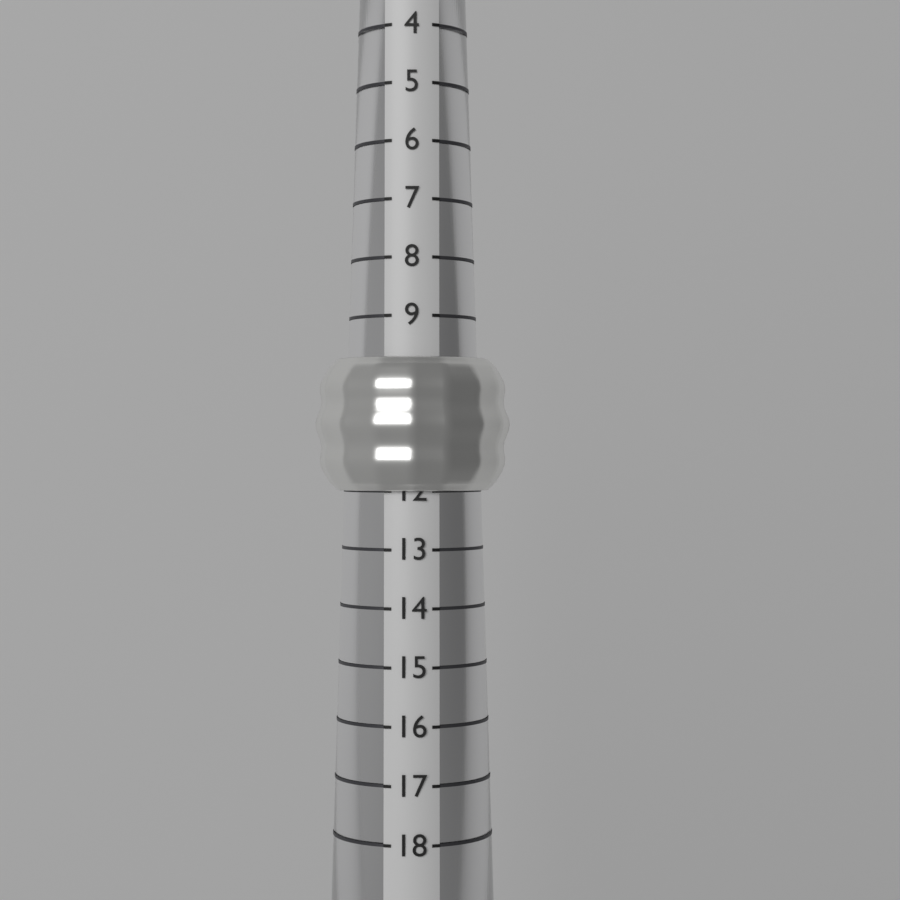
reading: 12 (no unit)
